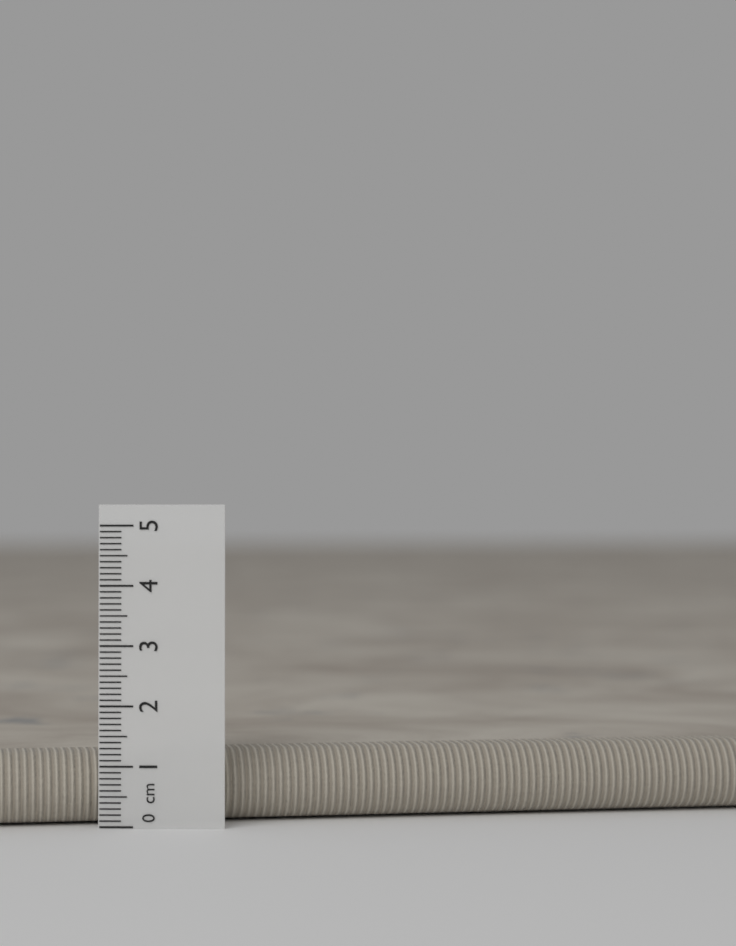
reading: 1.2 cm
